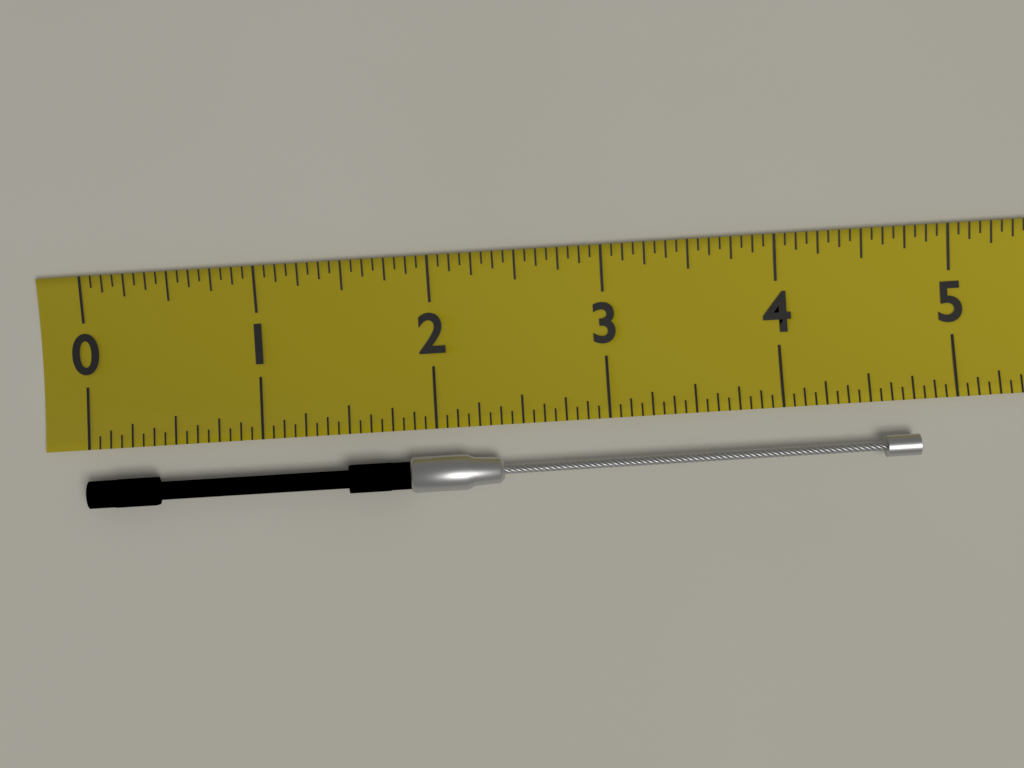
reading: 4.7500 (no unit)
